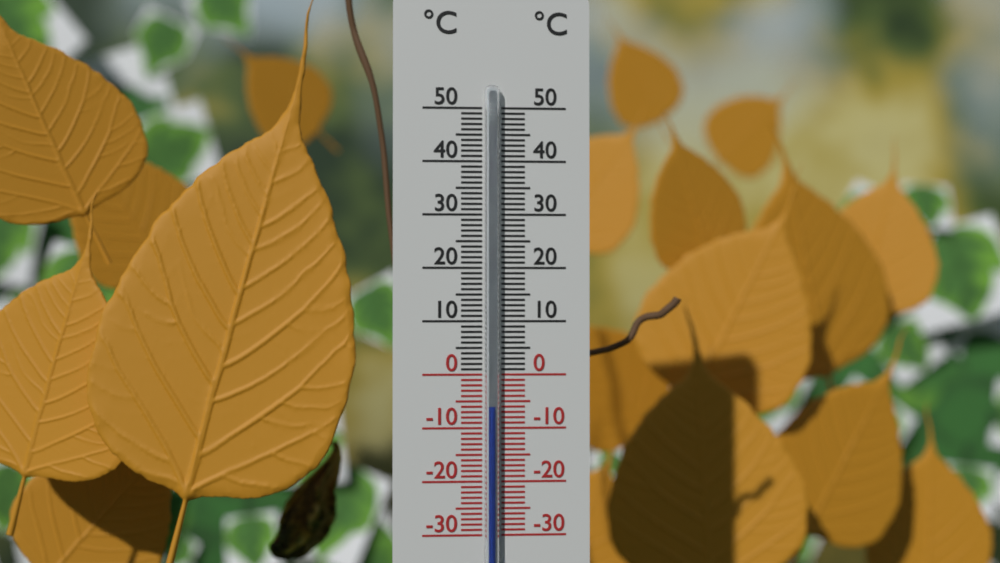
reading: -6 °C
